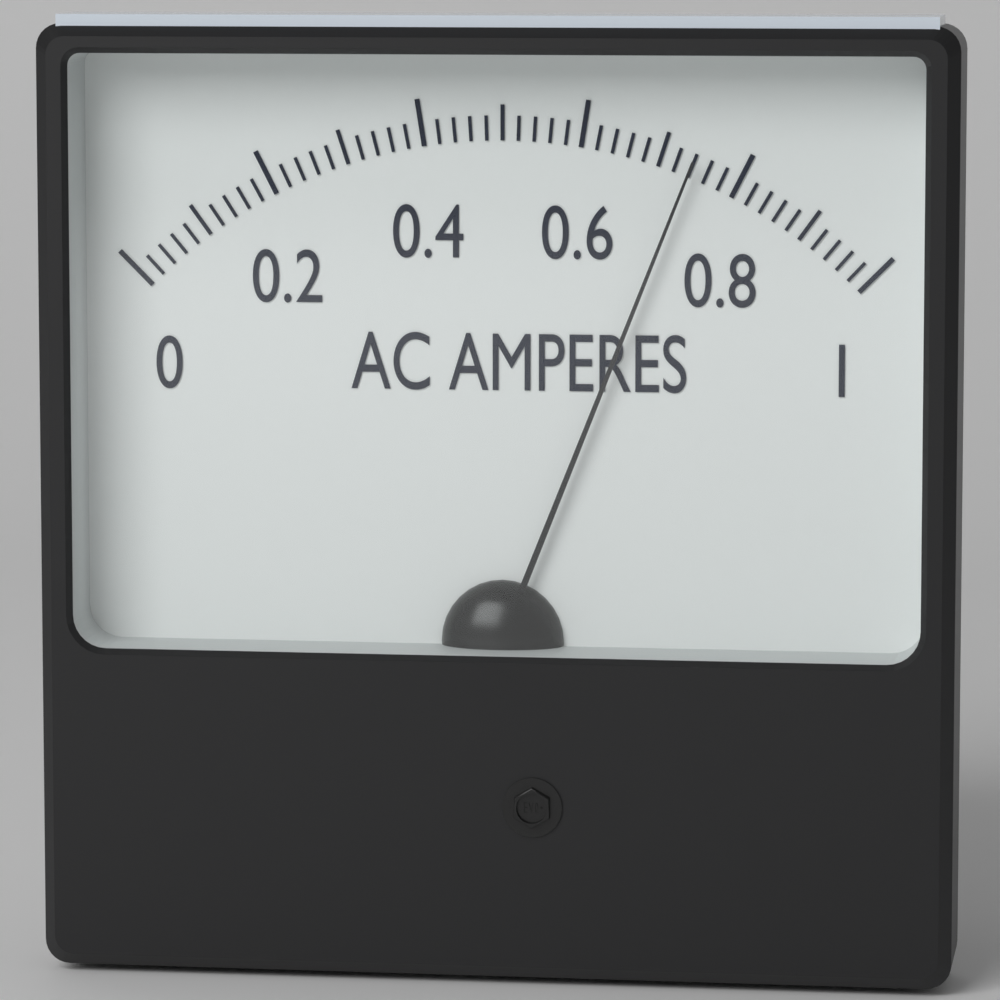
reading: 0.74 A
